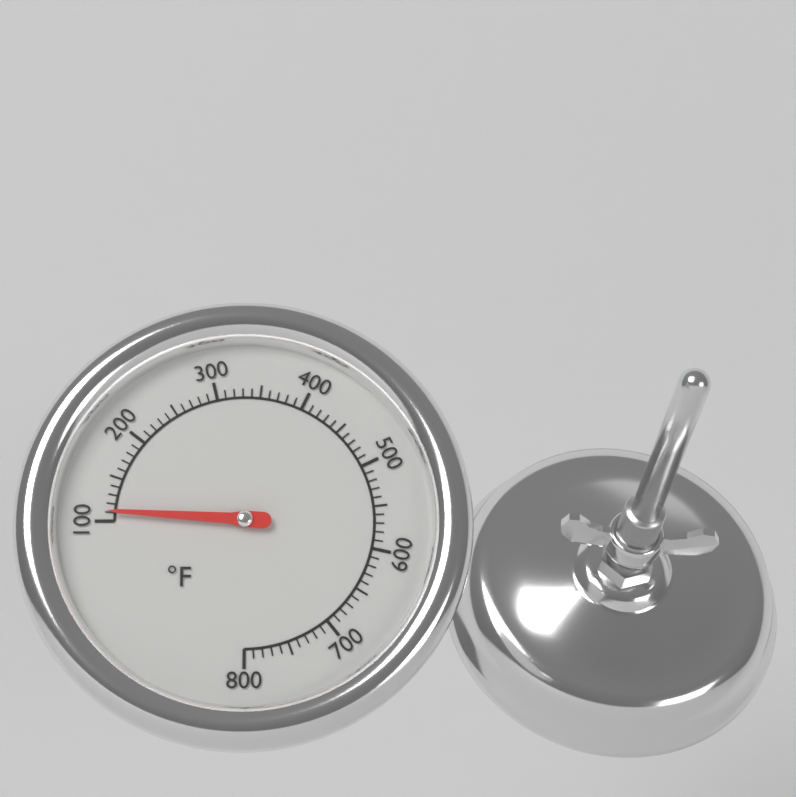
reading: 110 °F
